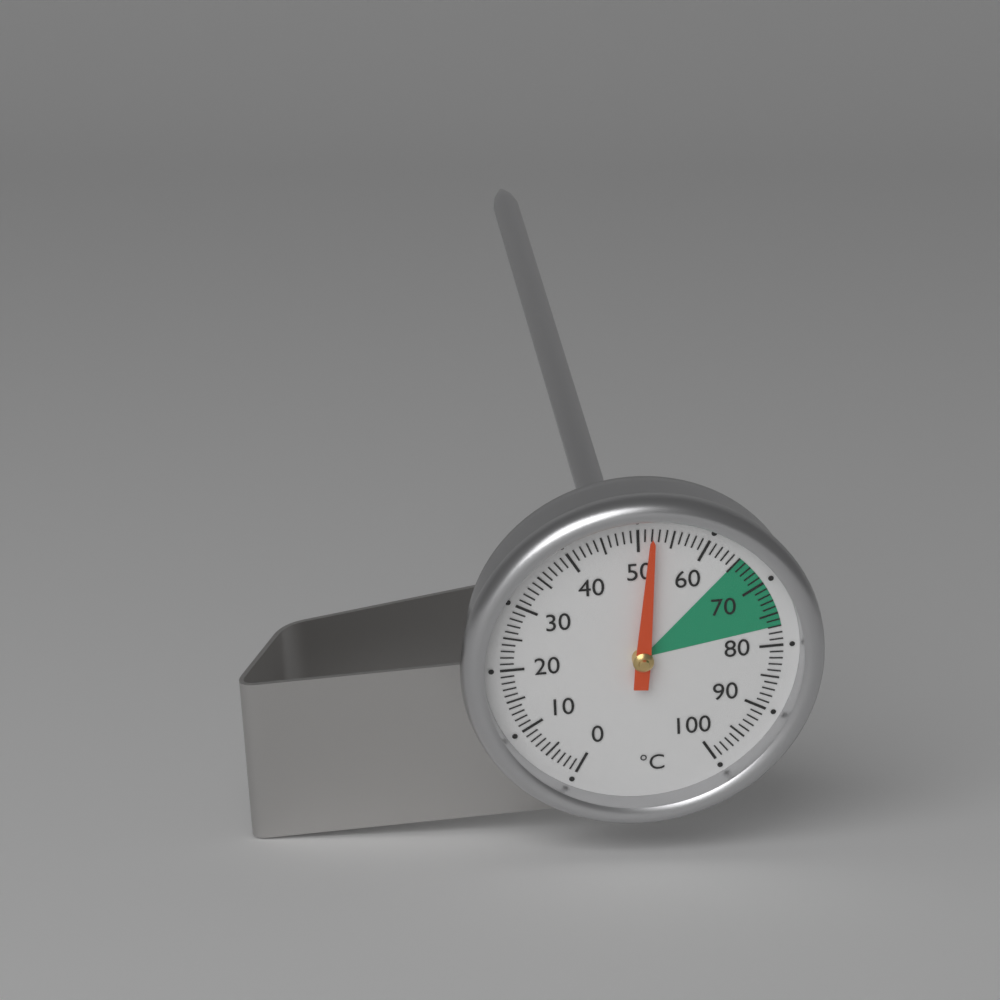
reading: 52 °C
